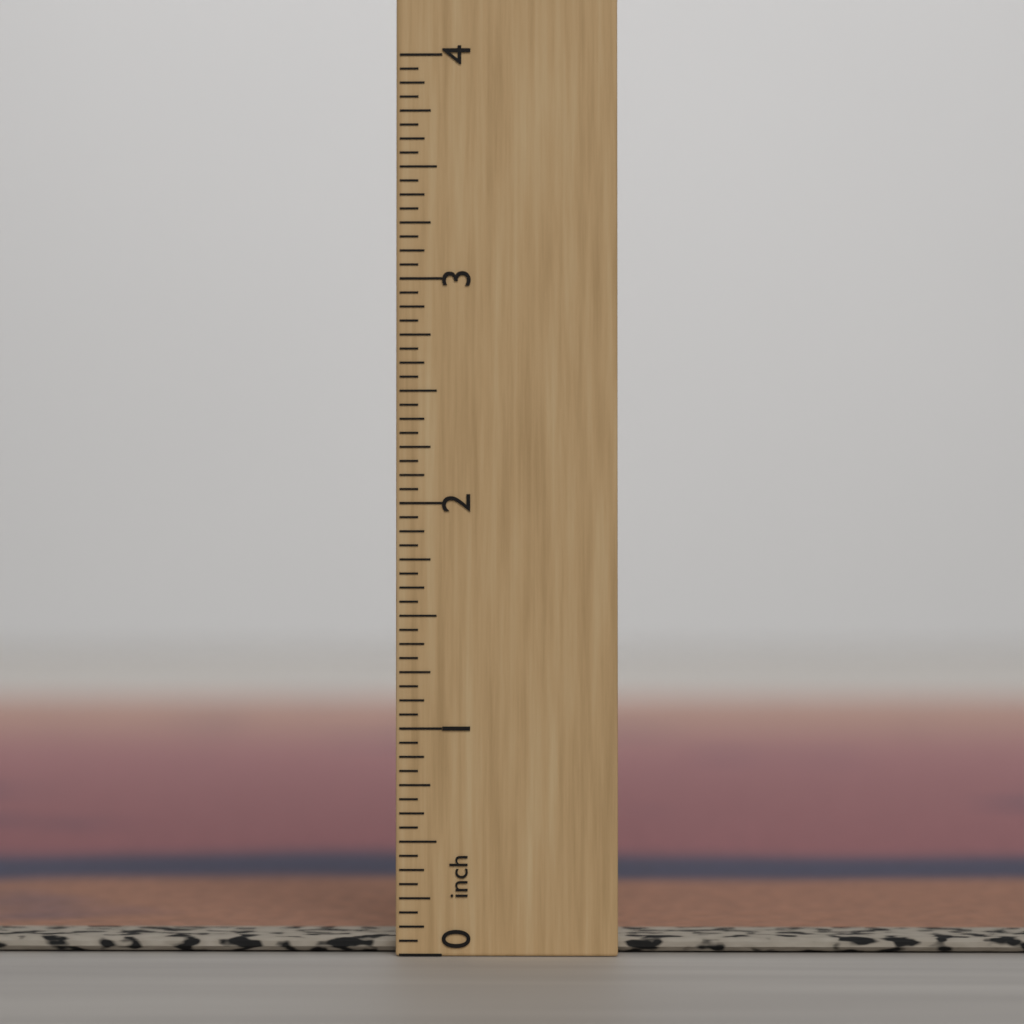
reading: 0.0625 inch
